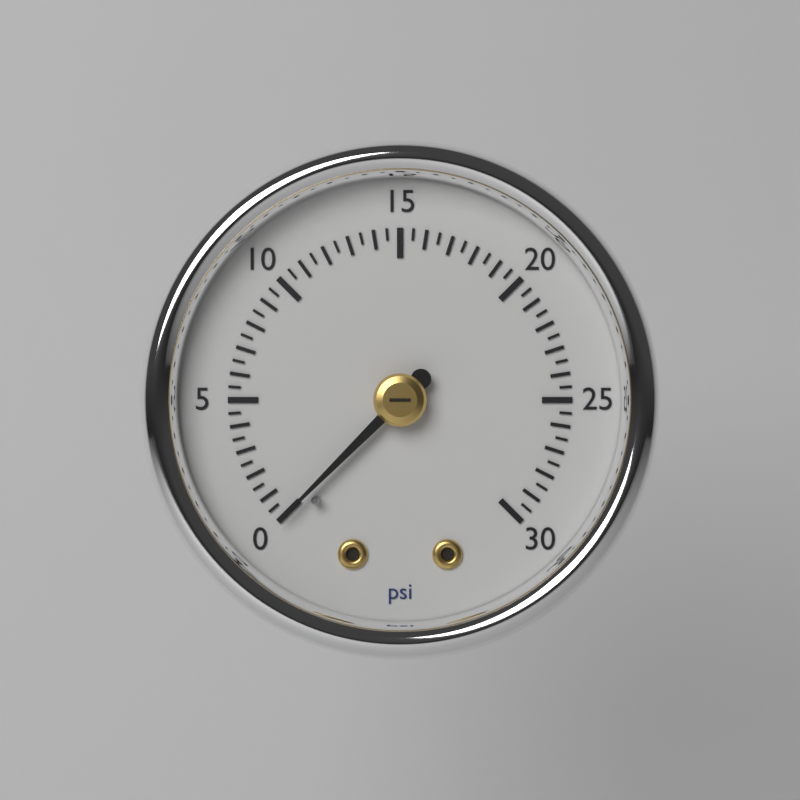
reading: 0.0 psi
